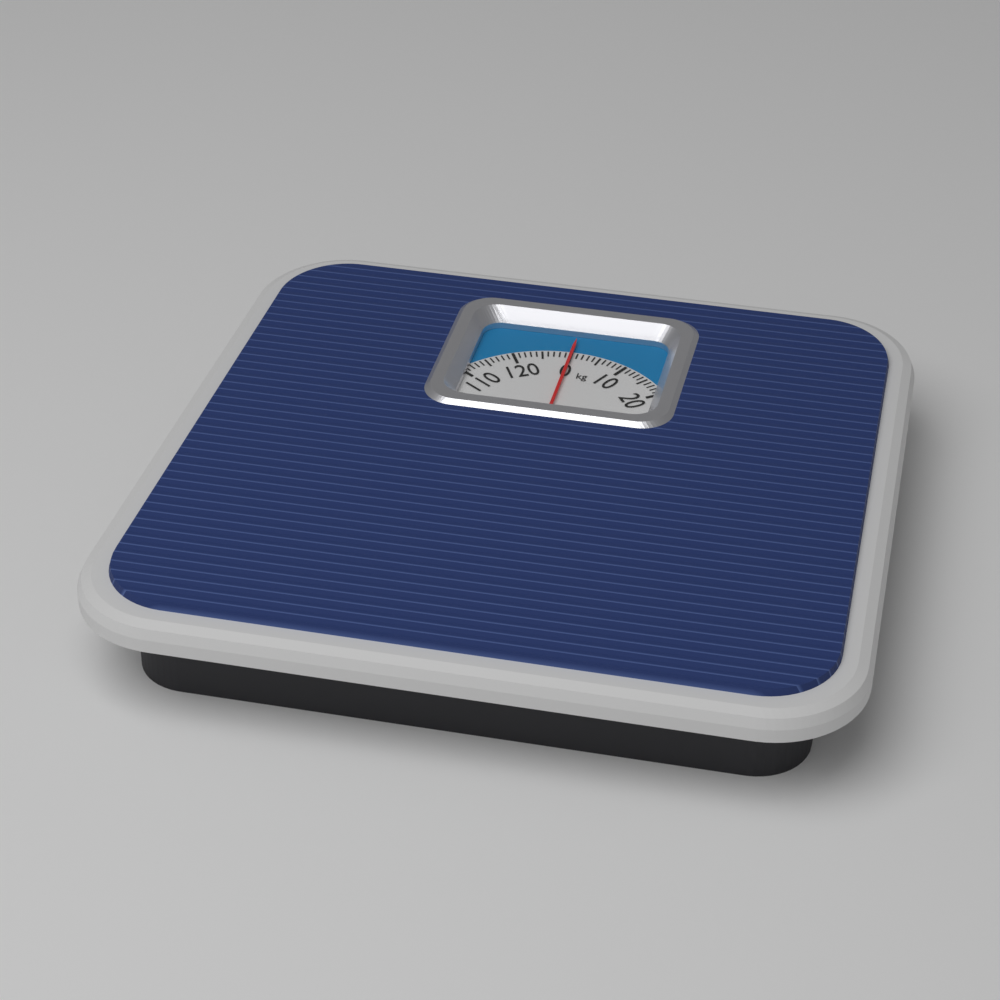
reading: 0 kg
